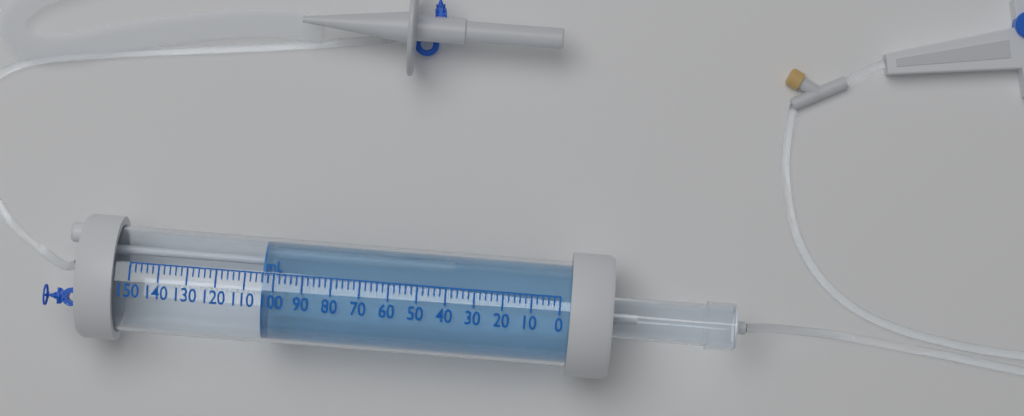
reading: 104 mL
